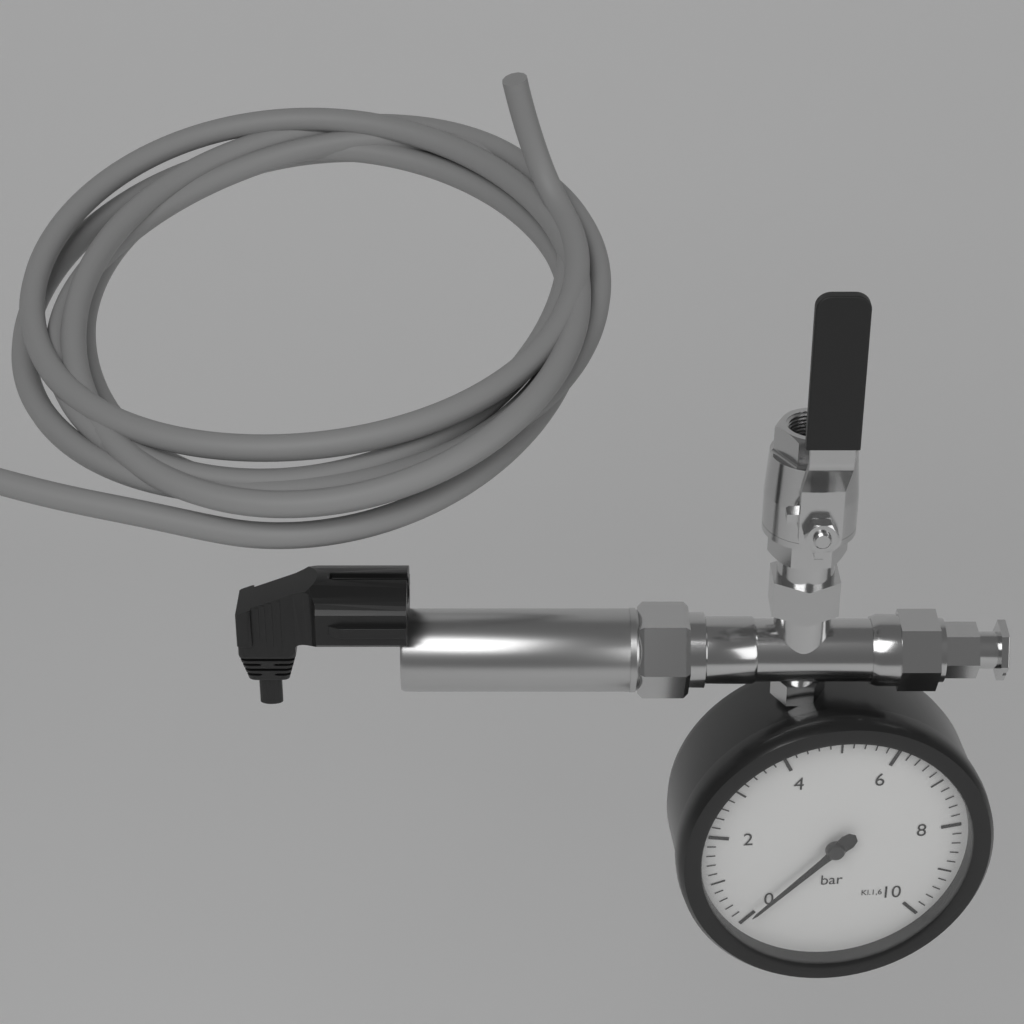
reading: 0.0 bar
